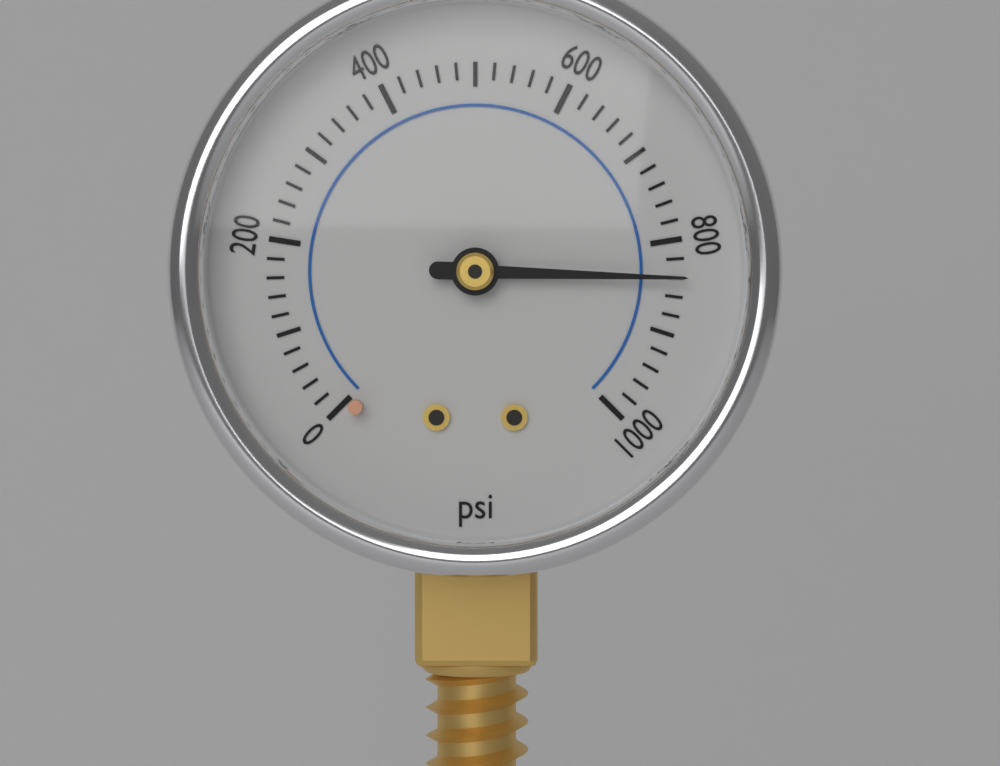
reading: 840 psi
